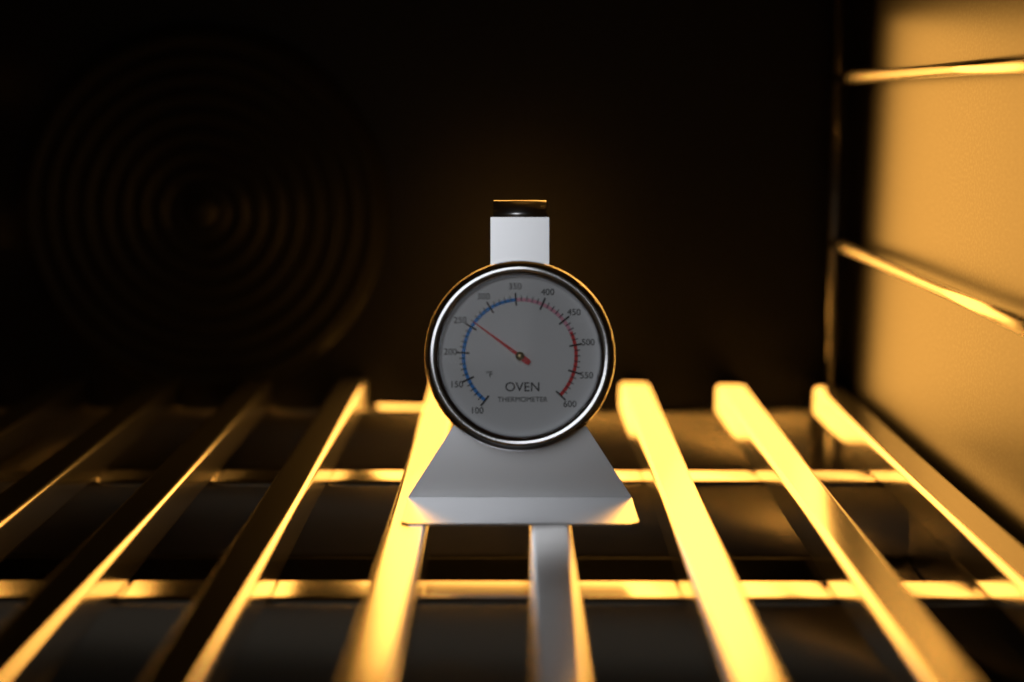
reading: 260 °F
